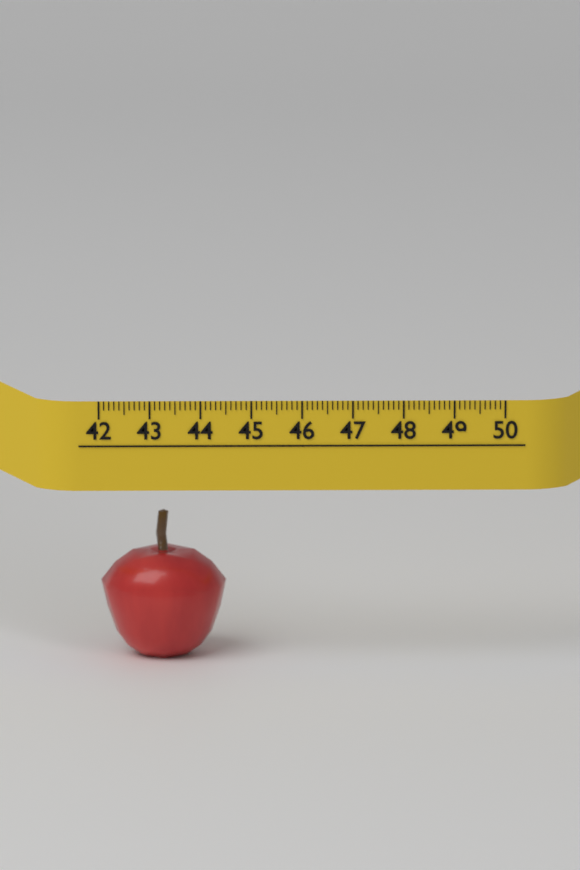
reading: 44.5 (no unit)
